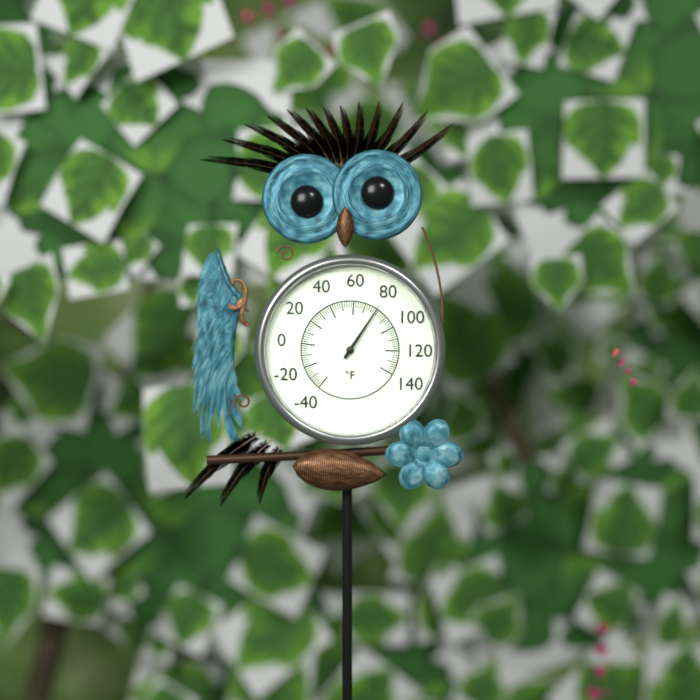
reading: 80 °F
